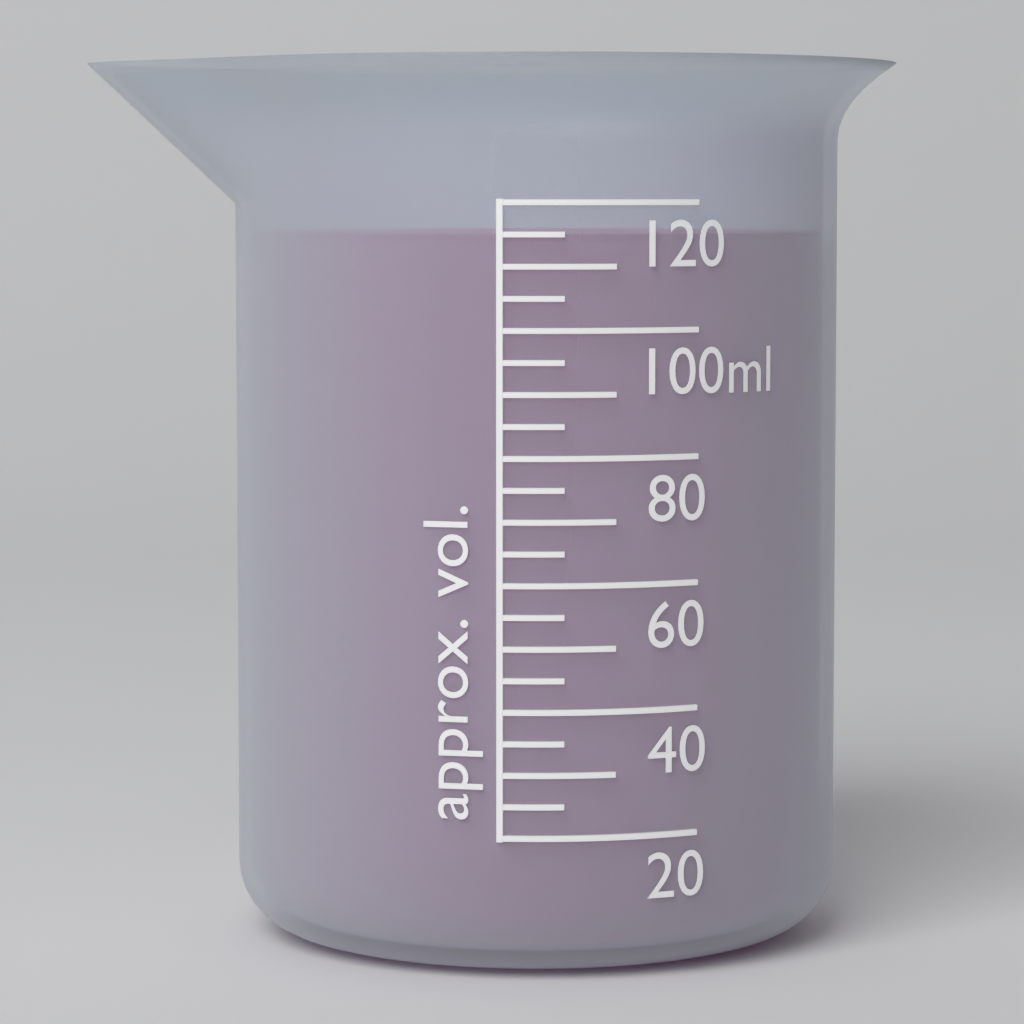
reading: 115 ml
